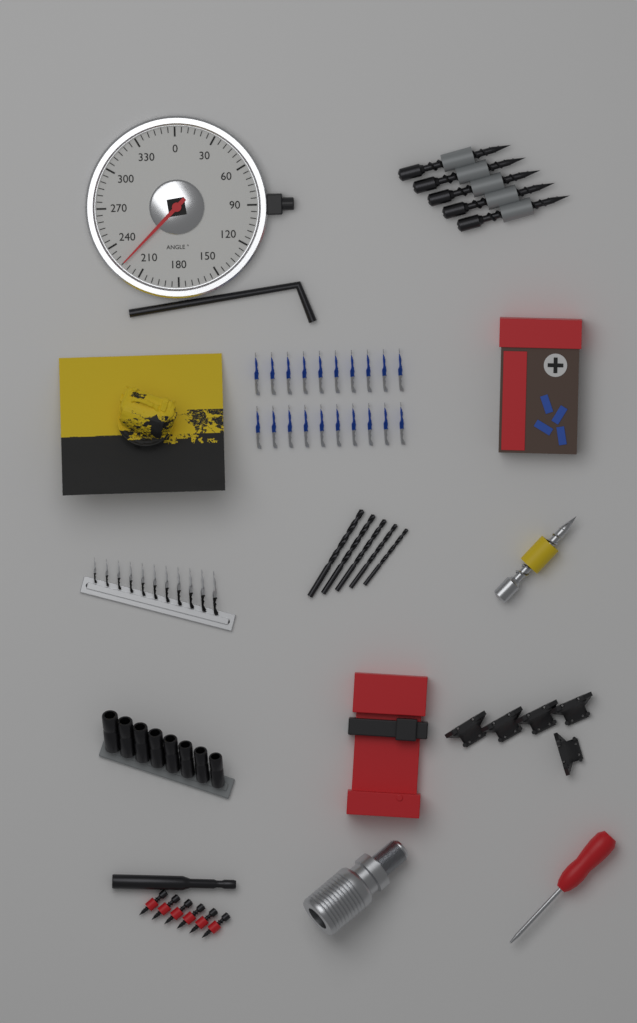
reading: 225 °
